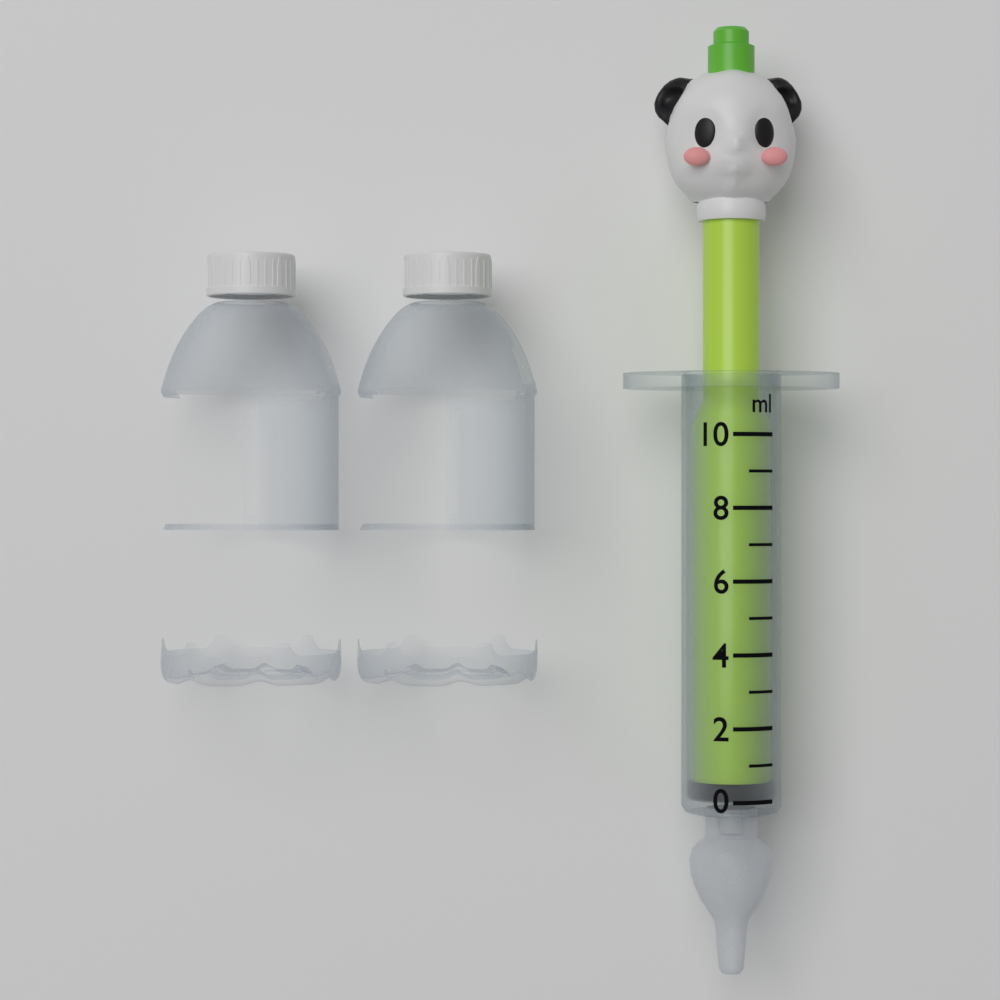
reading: 0 ml
